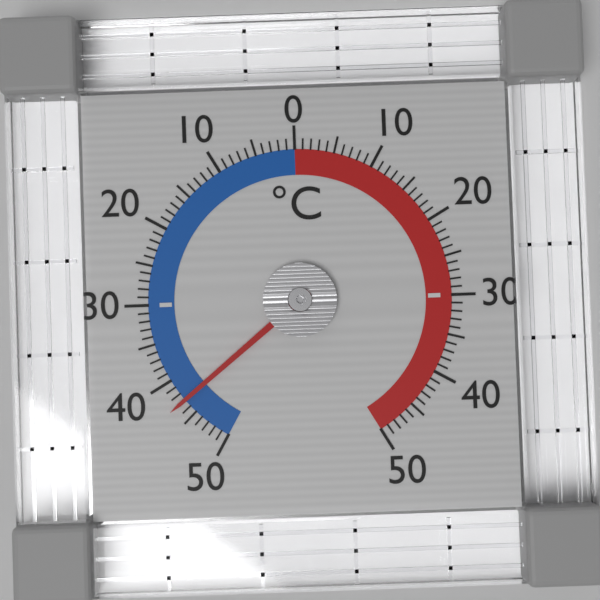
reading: -43 °C
